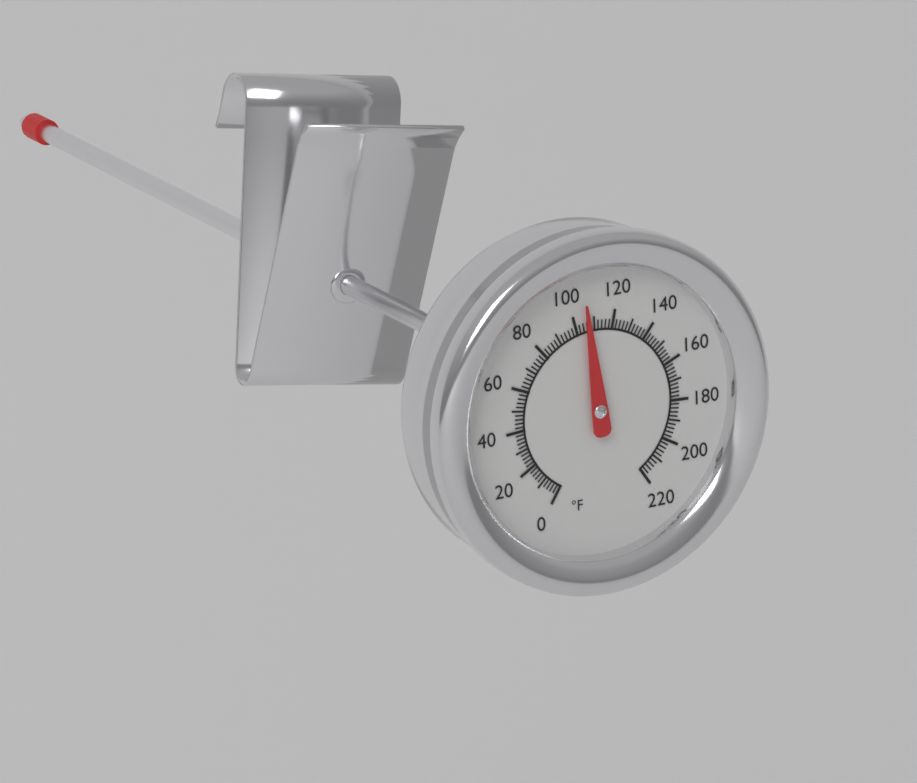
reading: 106 °F
